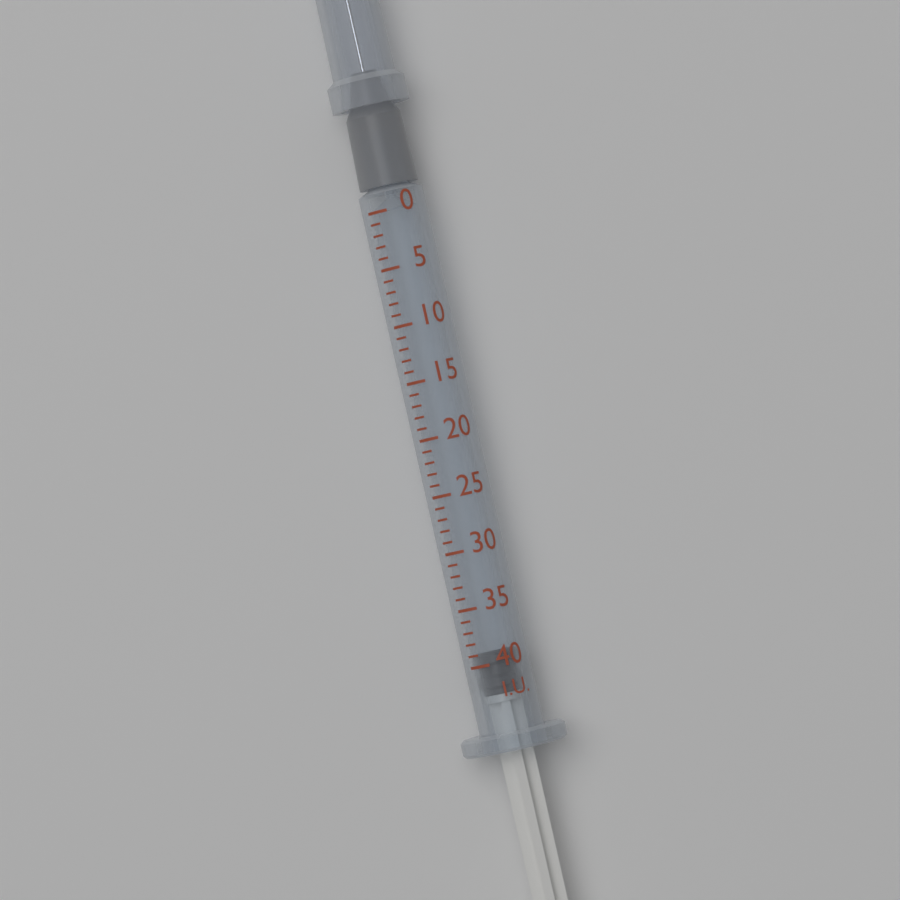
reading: 39 I.U.
